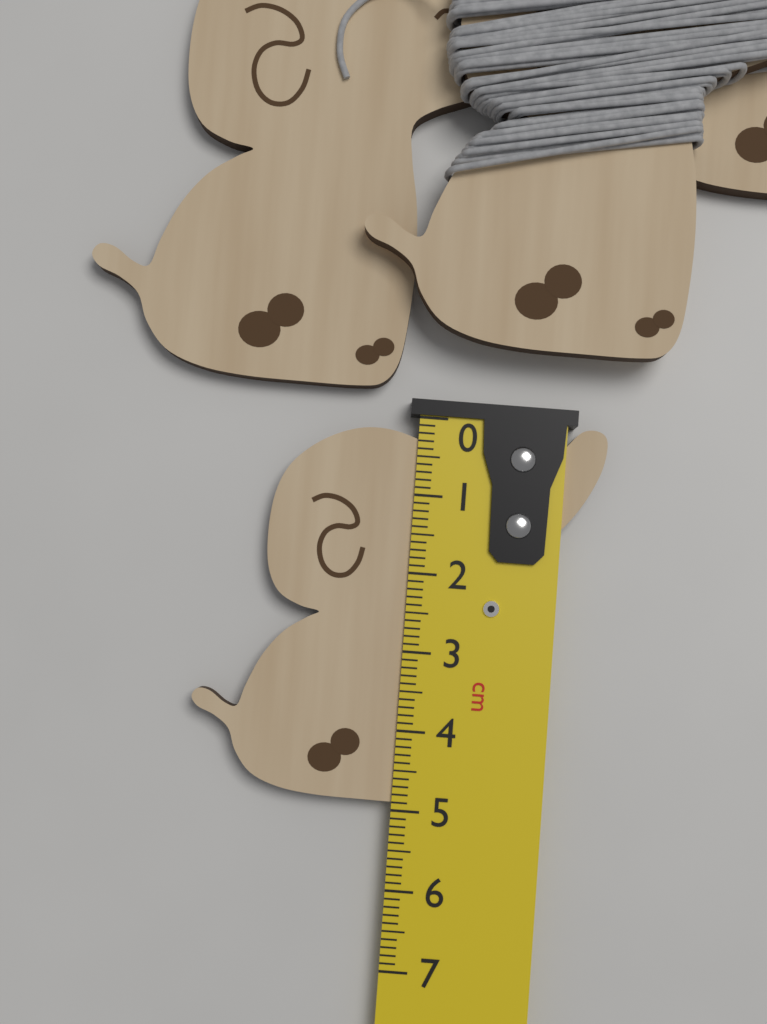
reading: 4.9 cm
